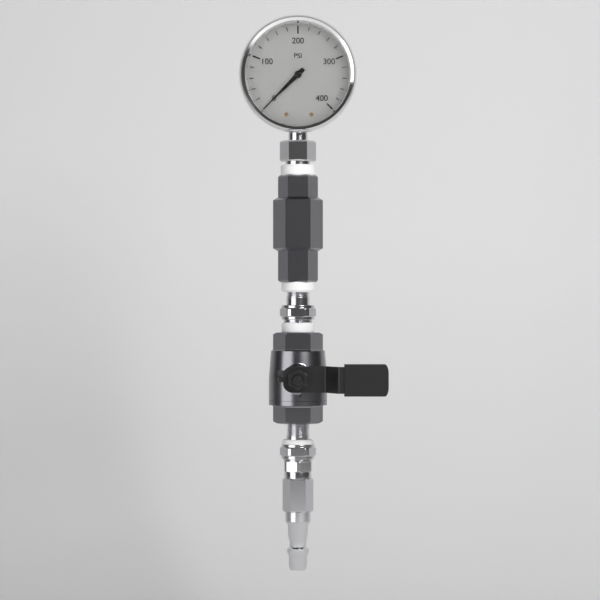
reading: 0 psi
